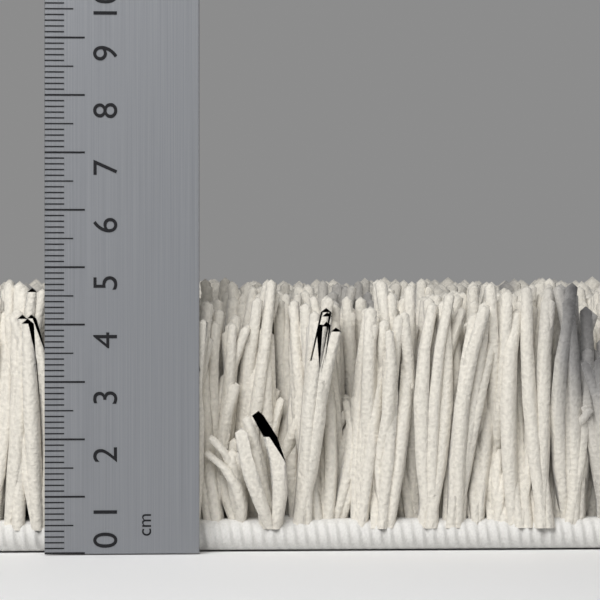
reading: 4.9 cm
